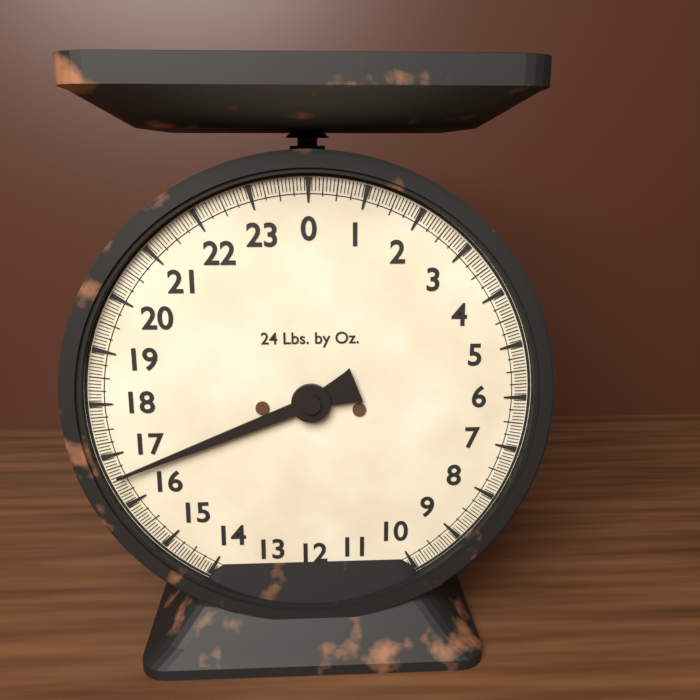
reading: 16.5625 lb
